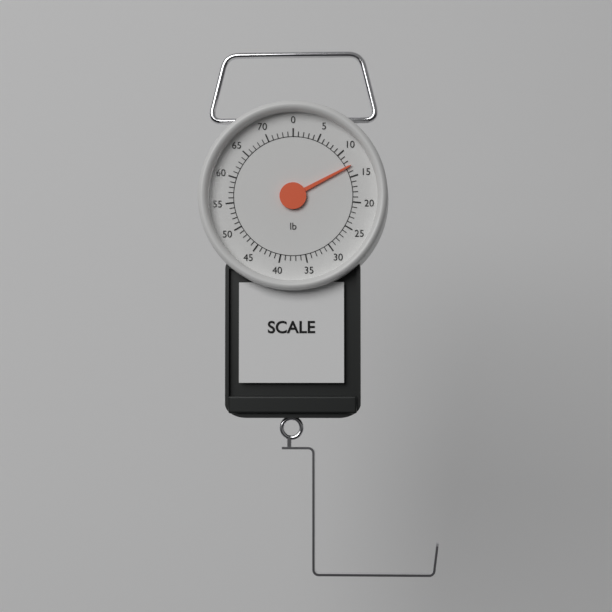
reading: 13 lb
